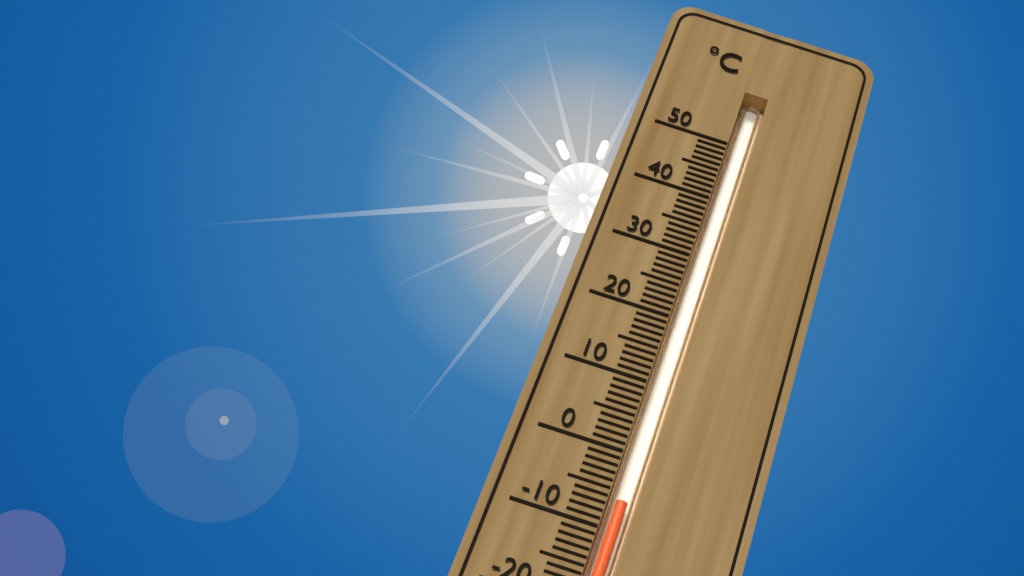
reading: -6 °C
